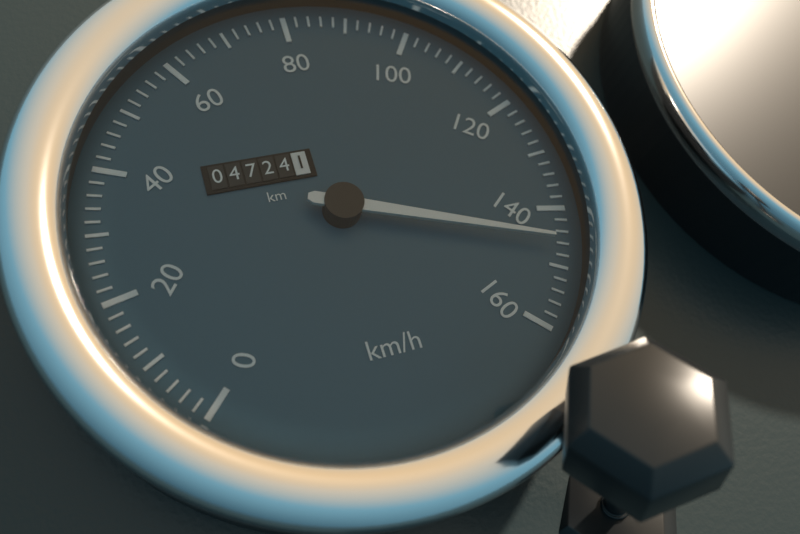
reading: 146 km/h
